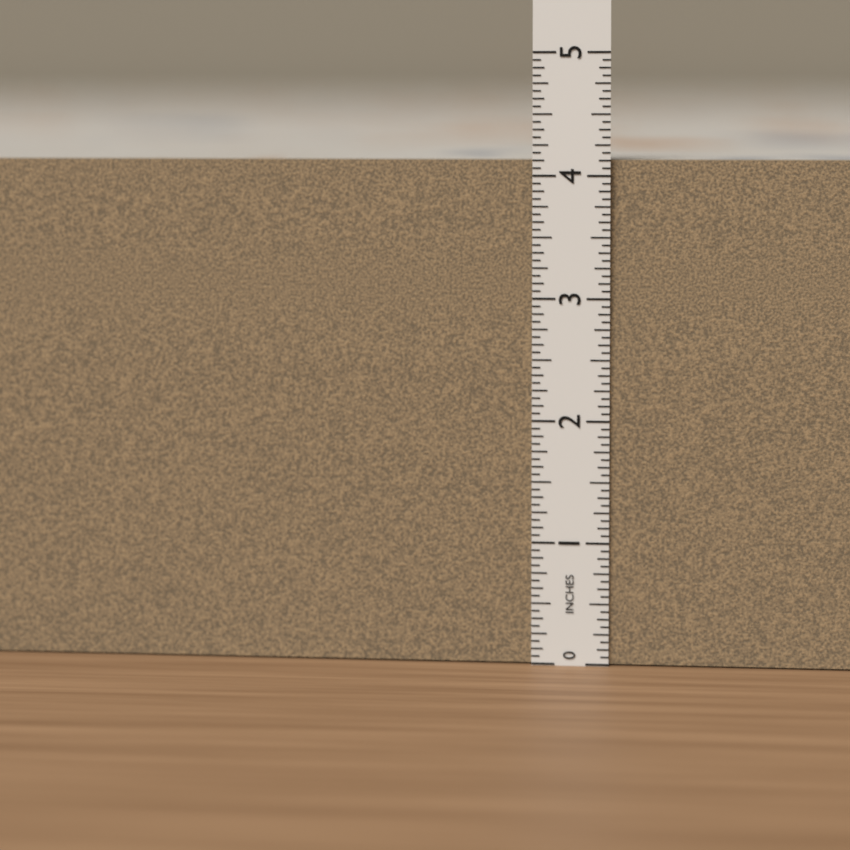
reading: 4.1250 in
